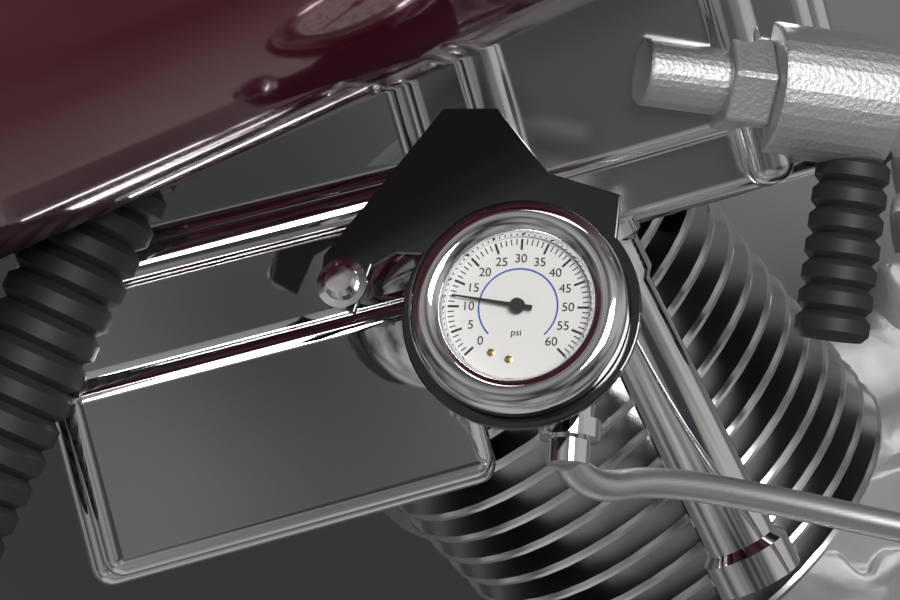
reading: 12 psi
